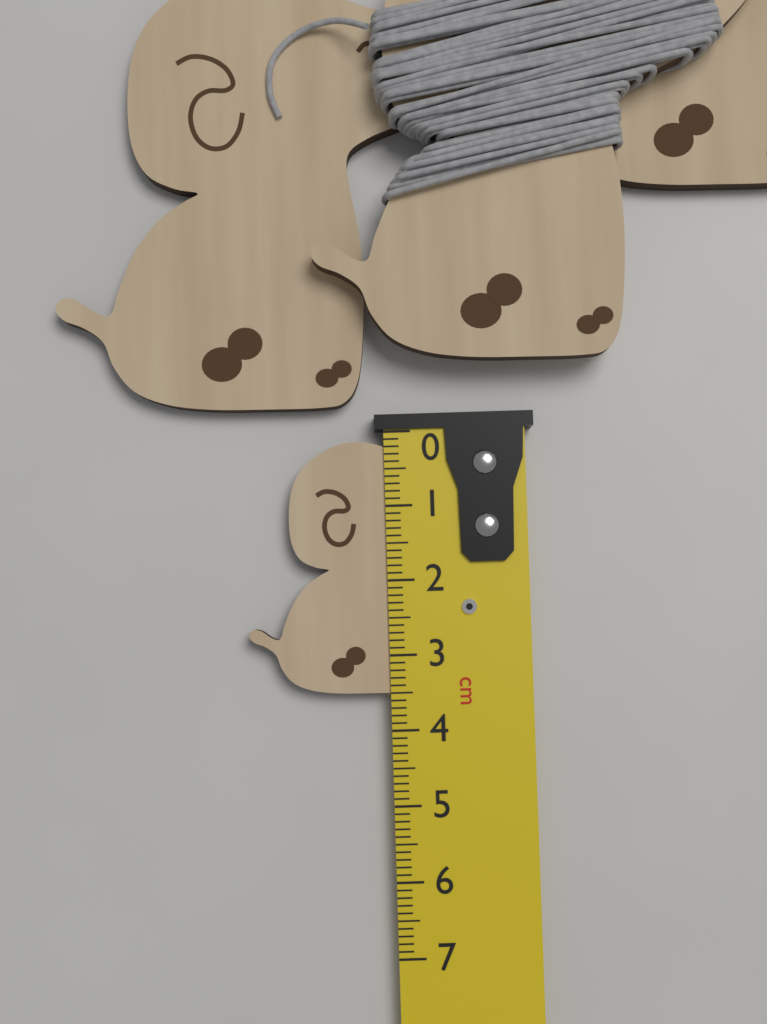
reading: 3.5 cm
